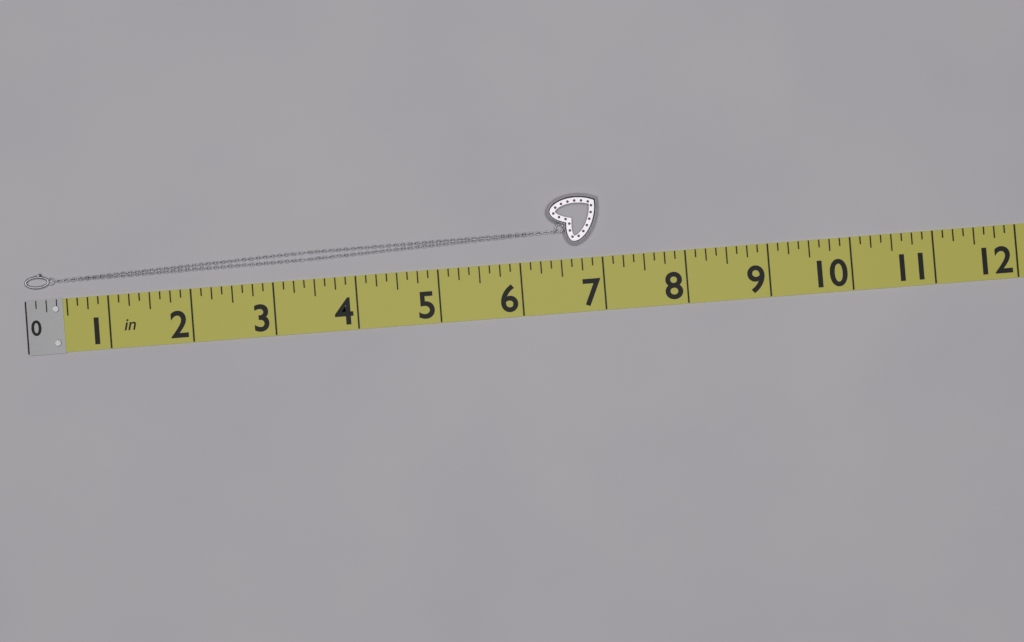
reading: 7.000 in
